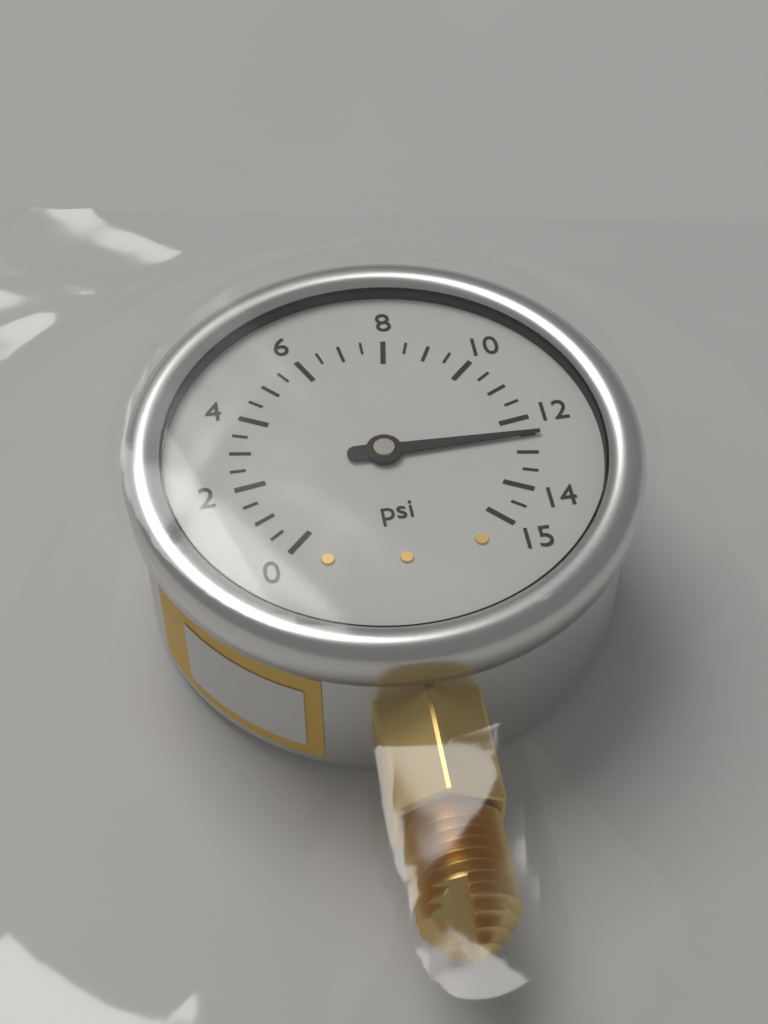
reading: 12.5 psi
